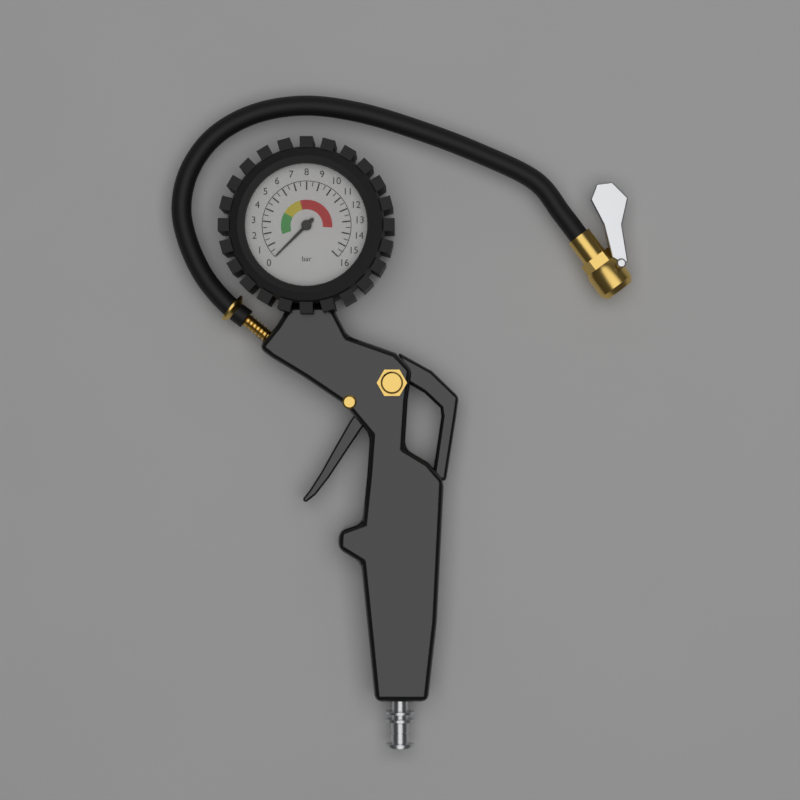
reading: 0.0 bar
